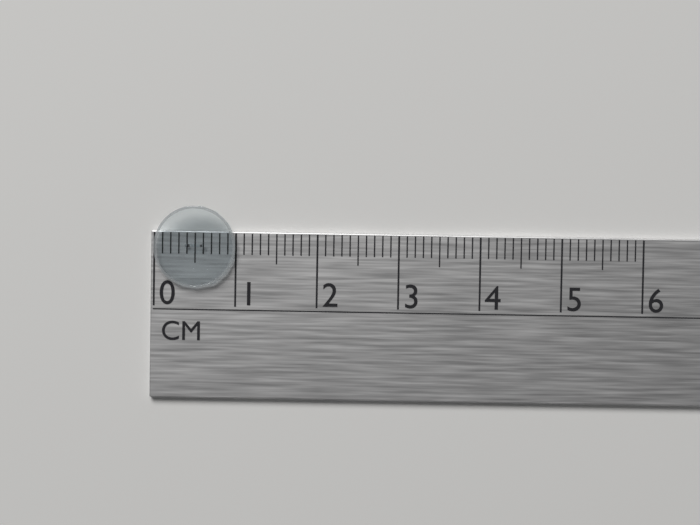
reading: 1.0 cm
